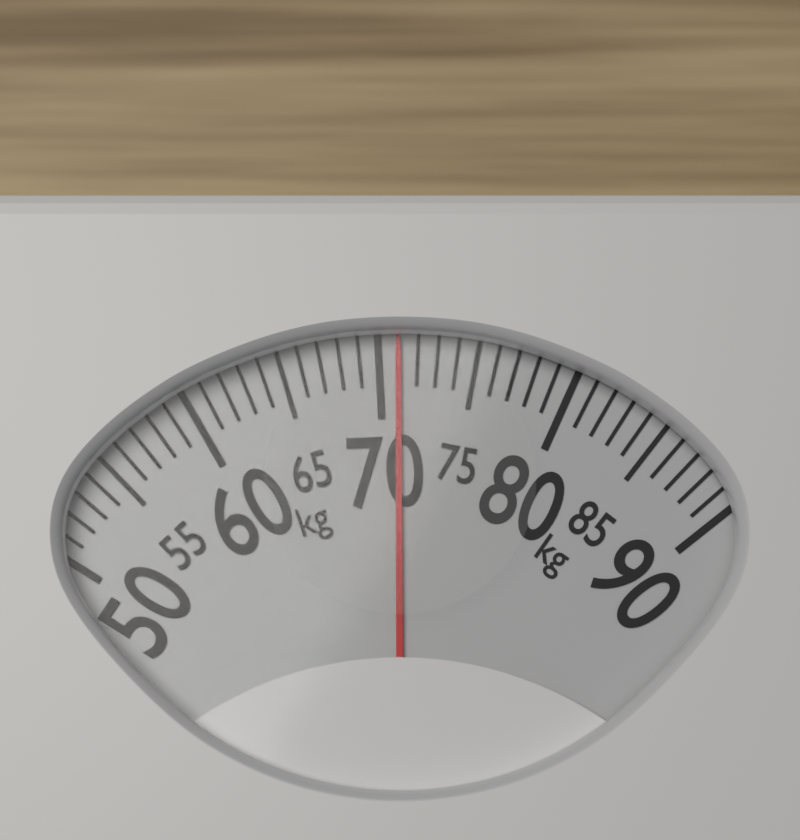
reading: 71 kg
